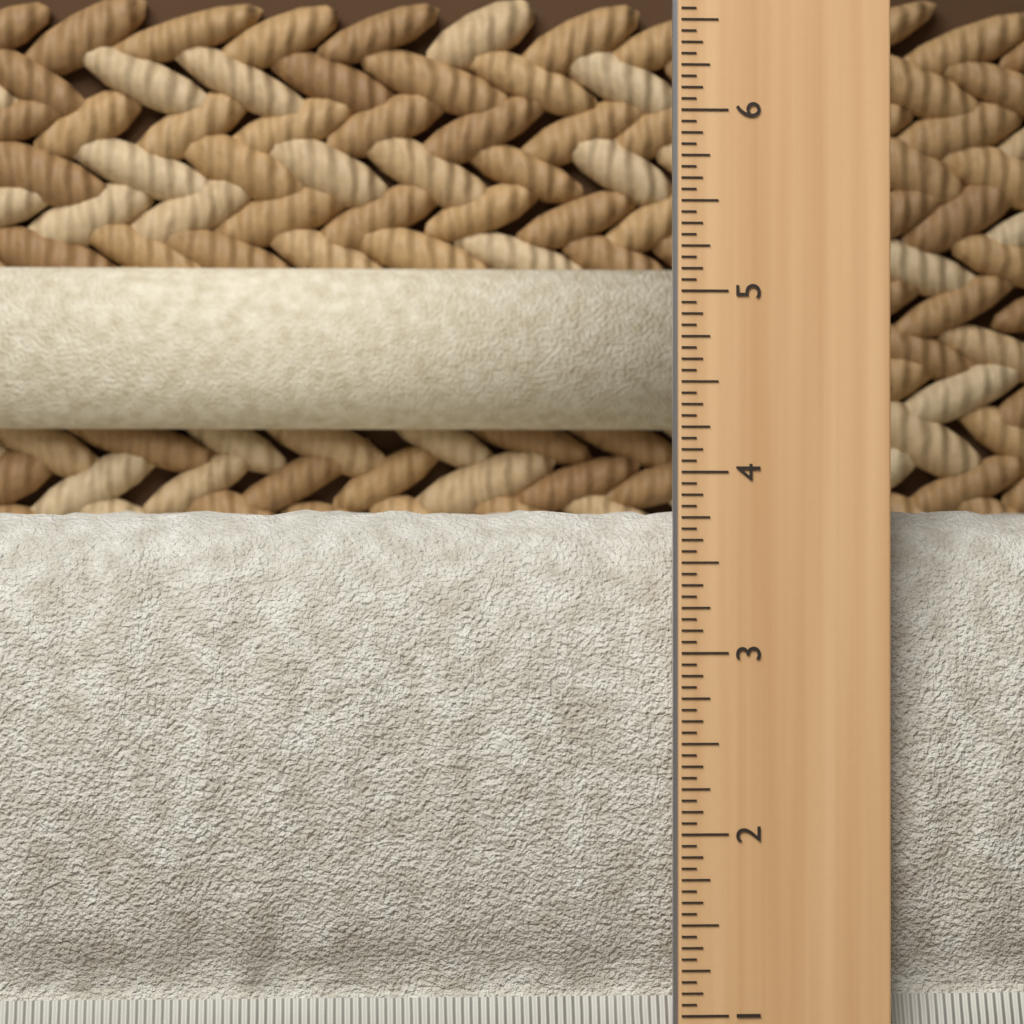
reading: 3.8125 in
